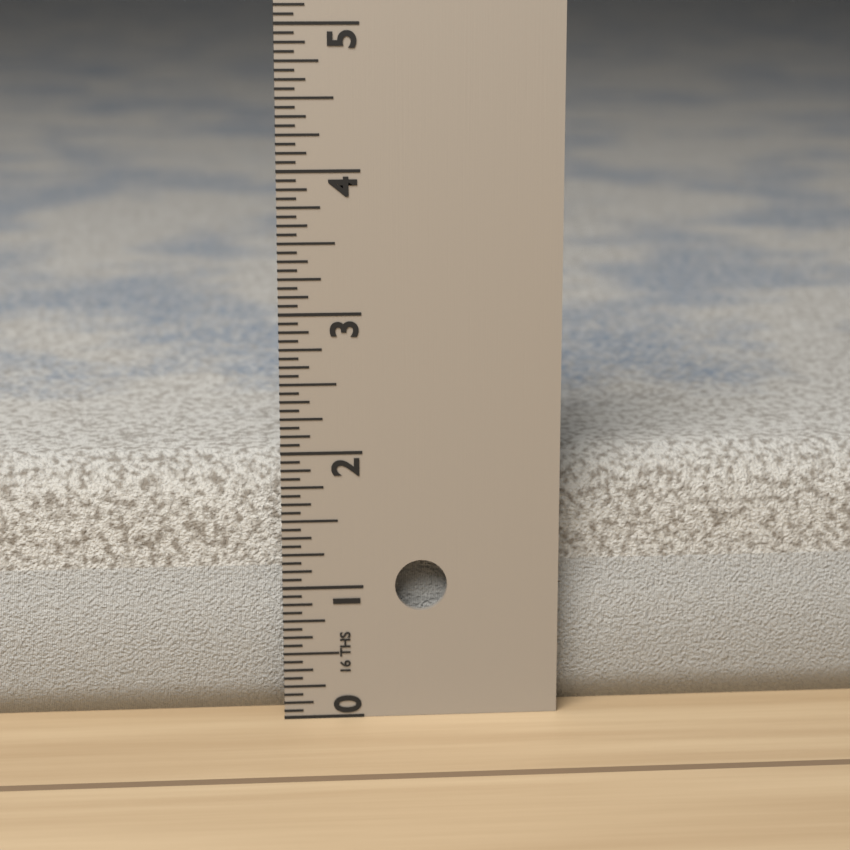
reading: 1.8750 in
